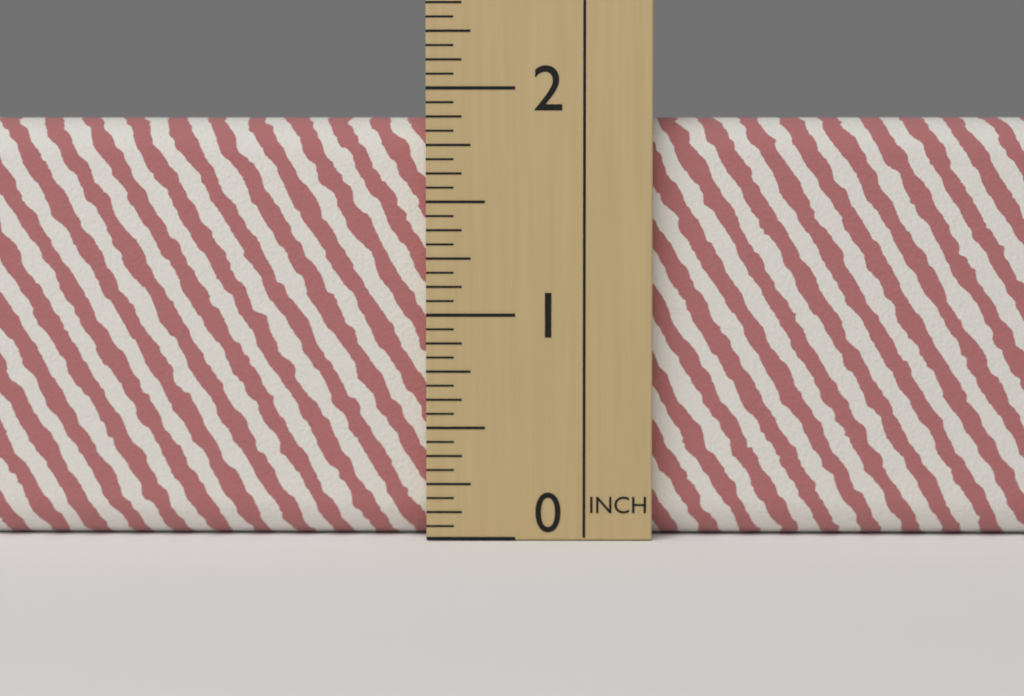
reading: 1.8750 in
